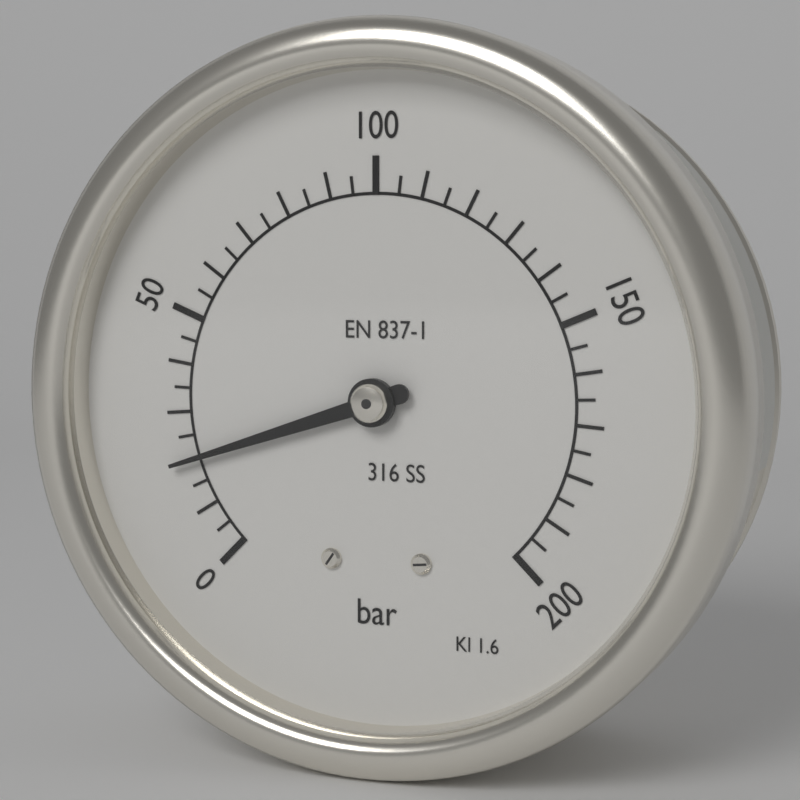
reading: 20 bar
